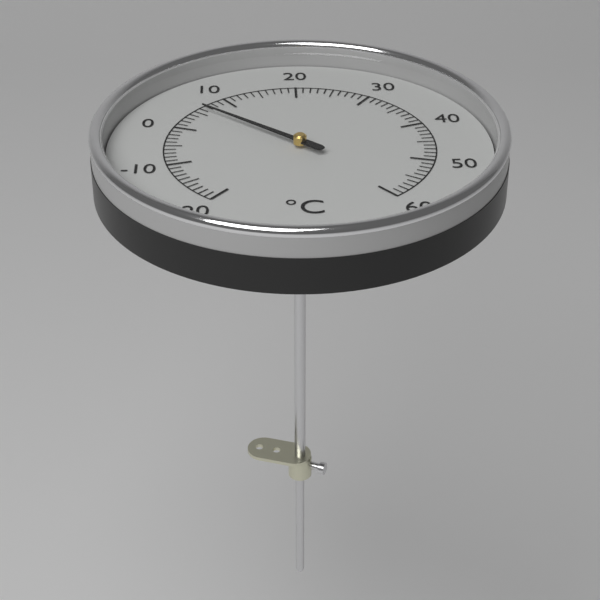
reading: 6 °C
